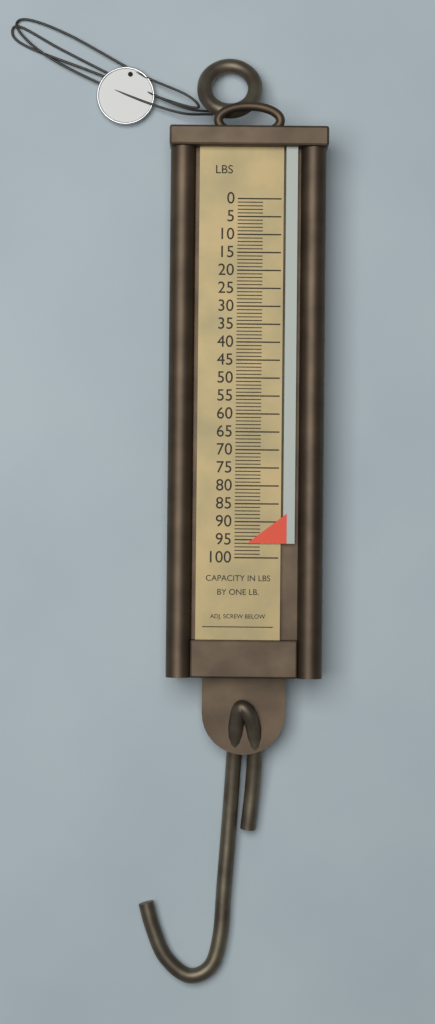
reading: 96 lb
